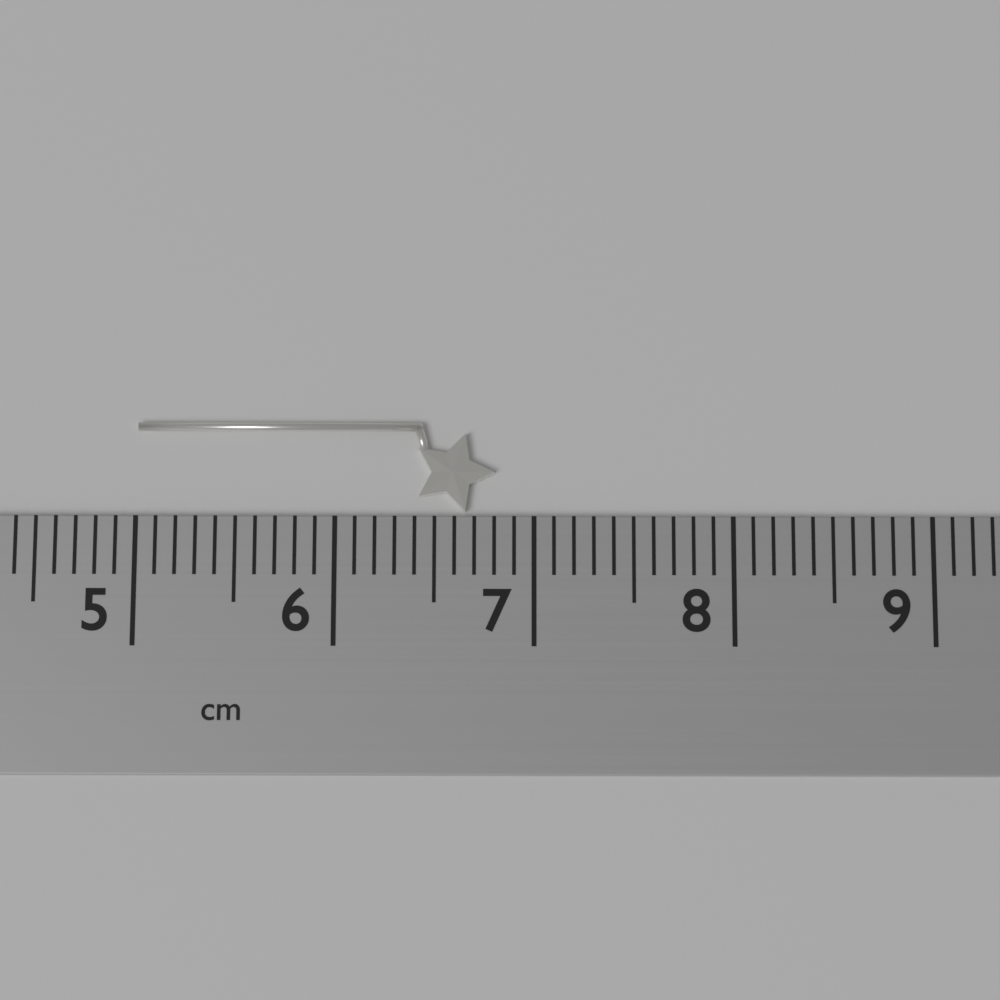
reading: 6.8 cm
